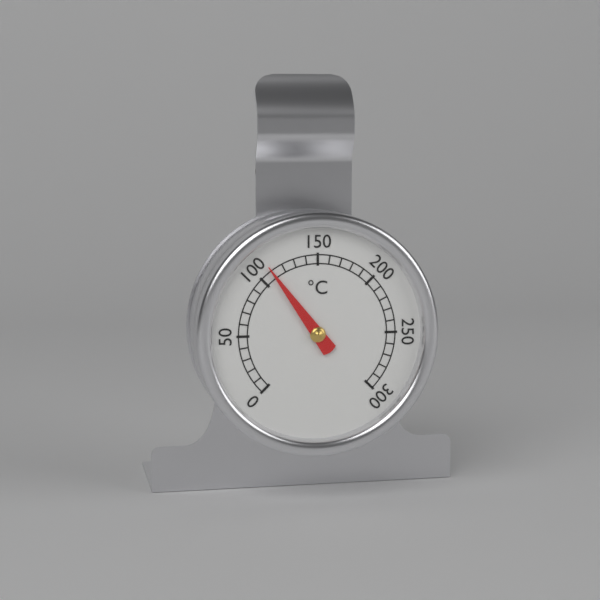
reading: 110 °C
